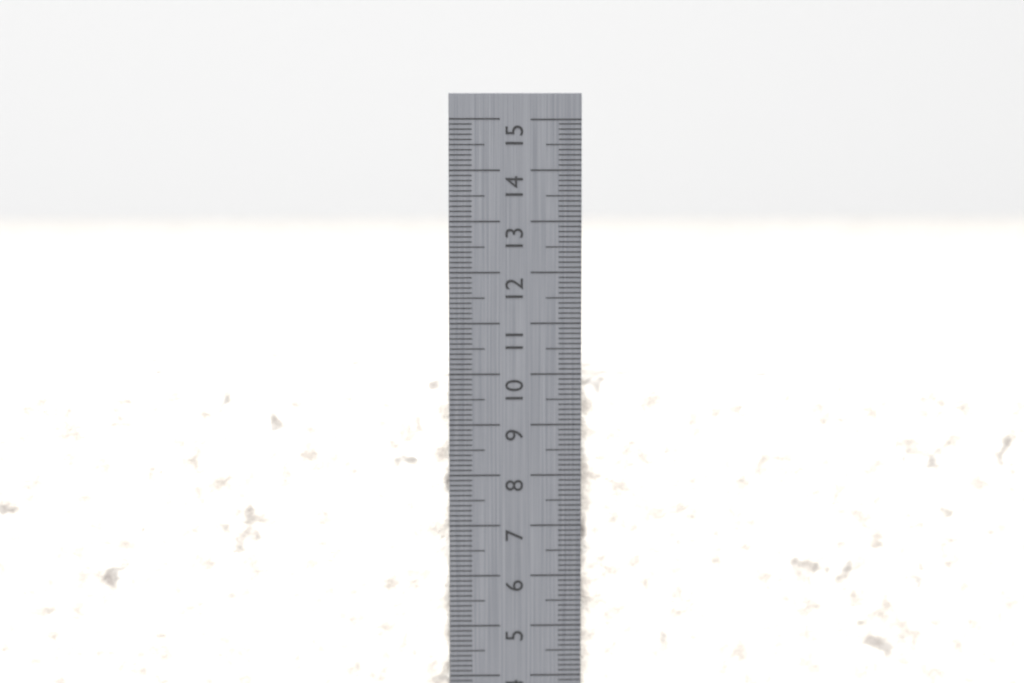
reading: 9.9 cm
